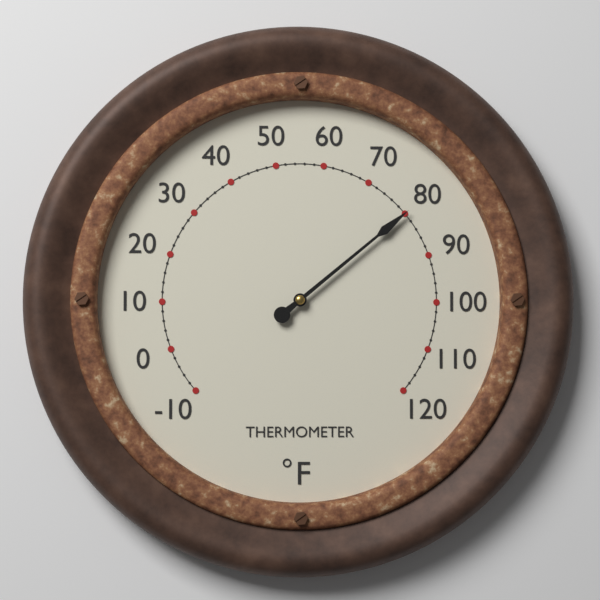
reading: 80 °F
